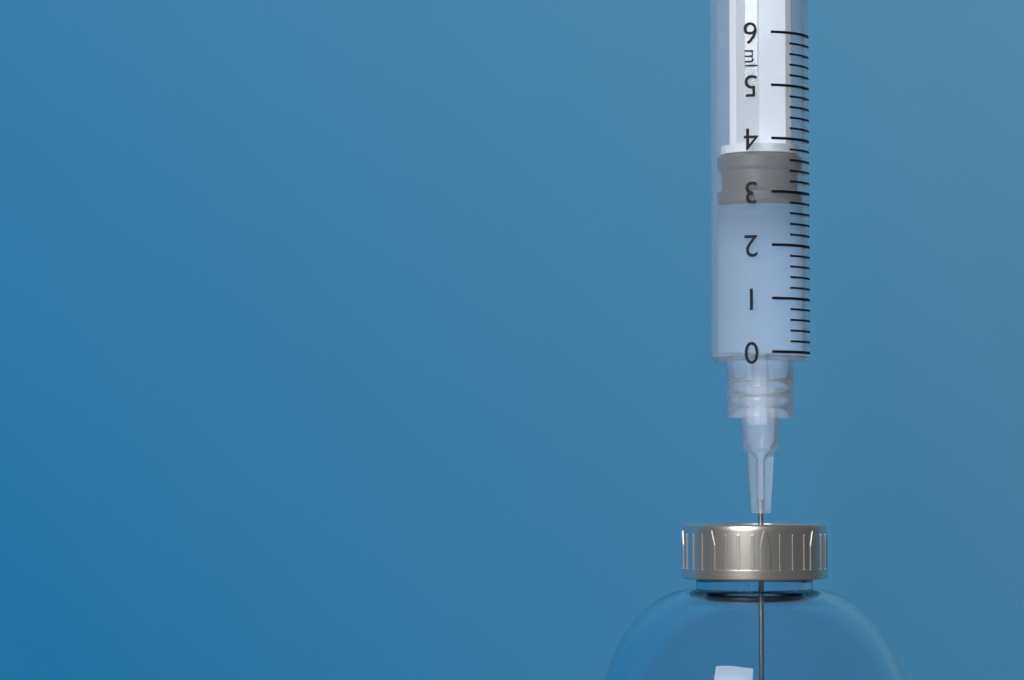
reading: 2.8 ml
